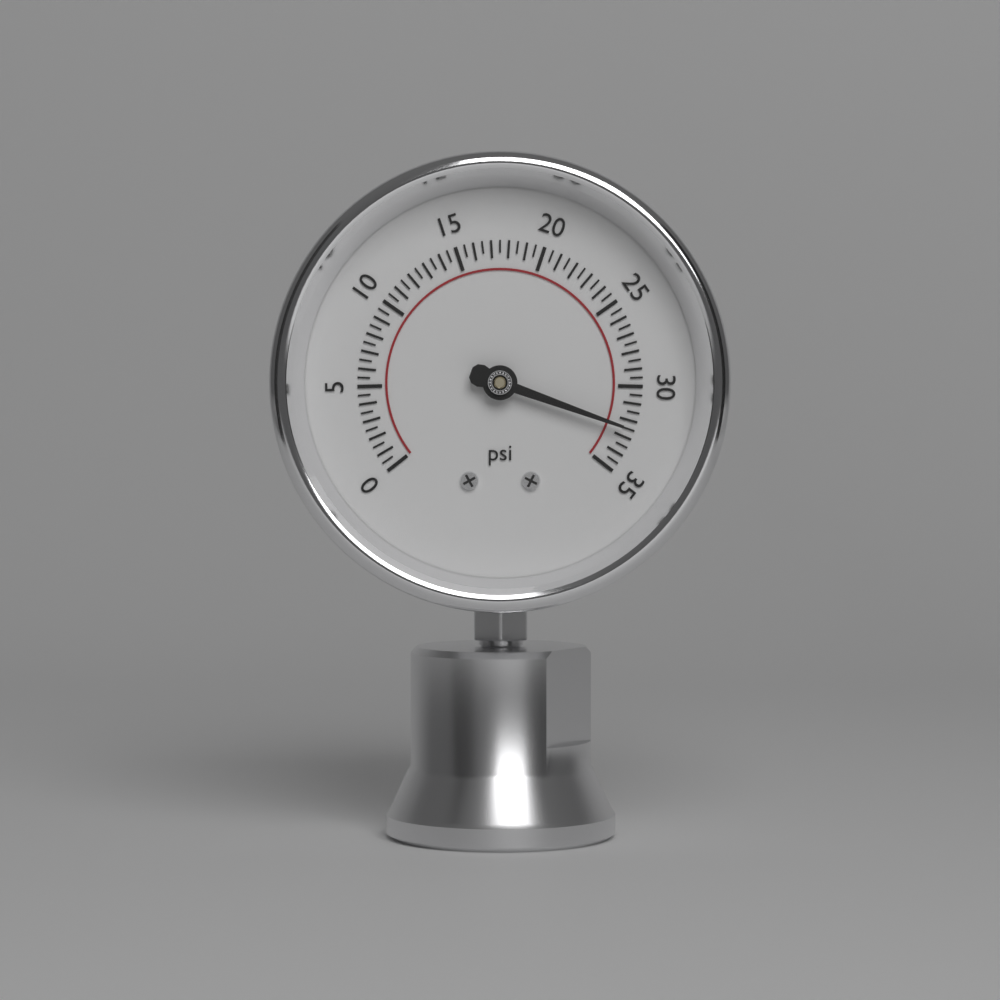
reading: 32.5 psi
